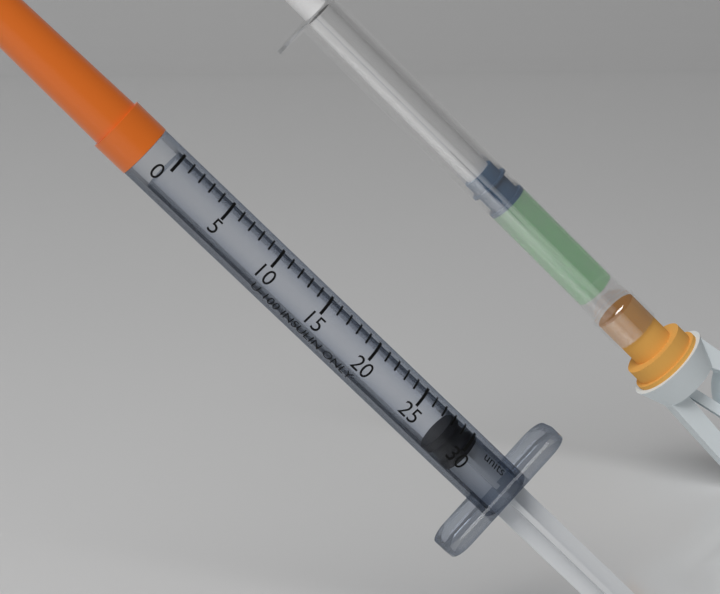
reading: 28 units
